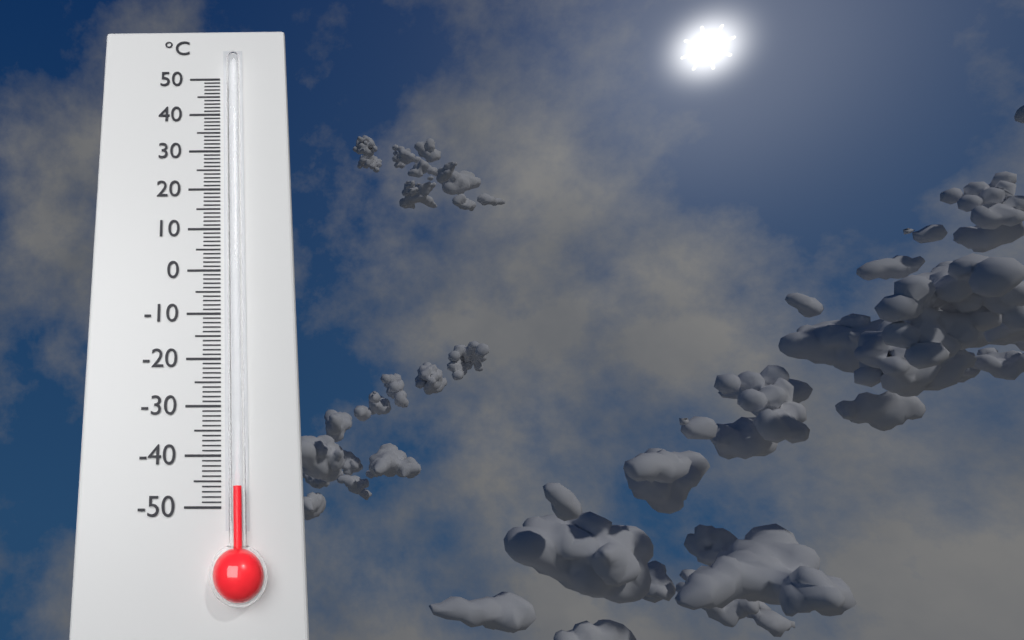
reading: -46 °C
